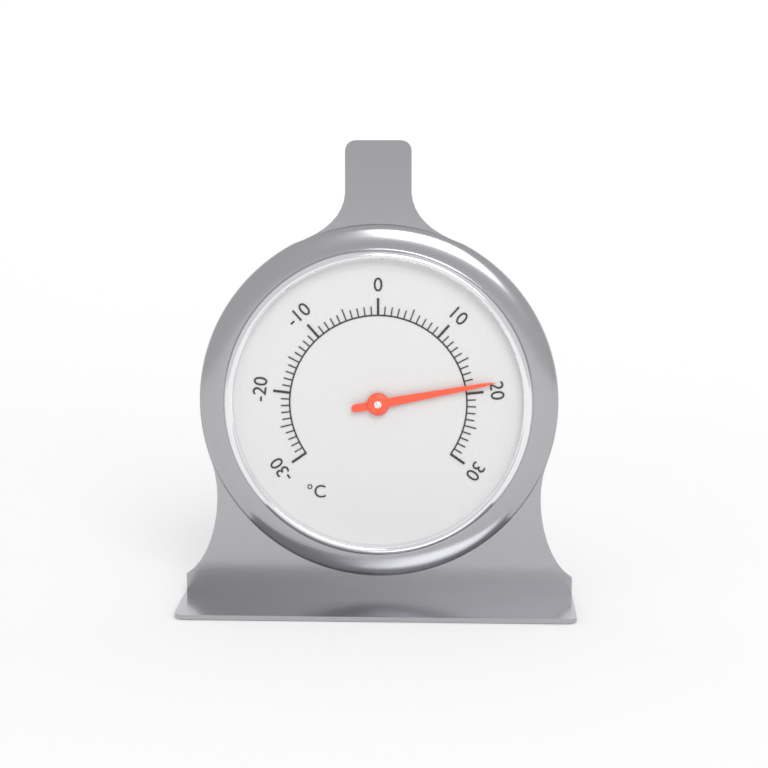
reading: 19 °C
